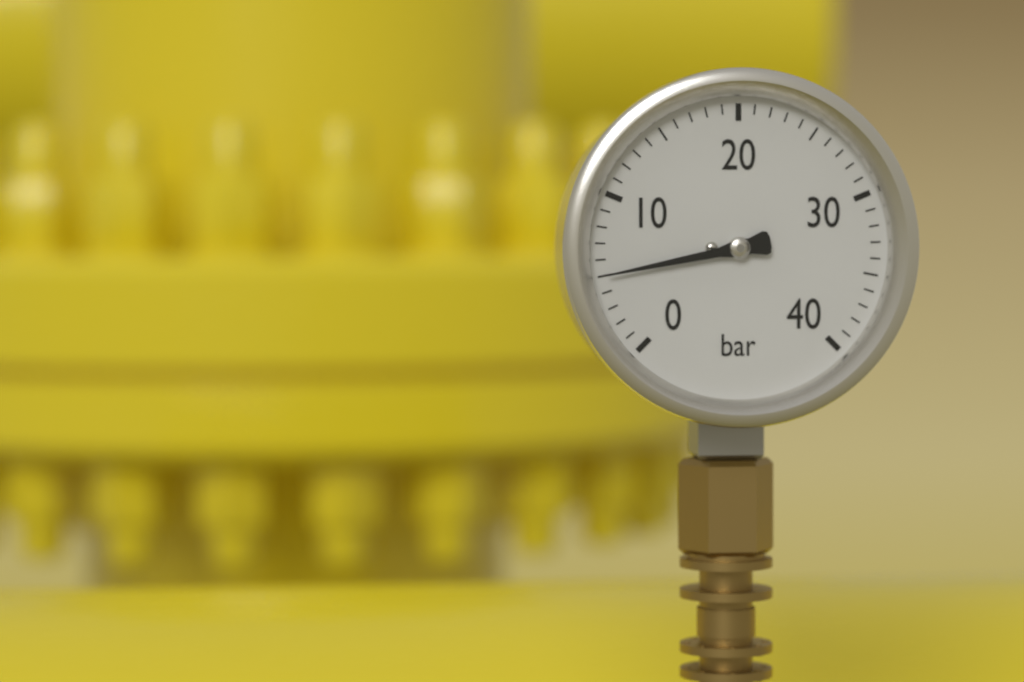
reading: 5 bar
